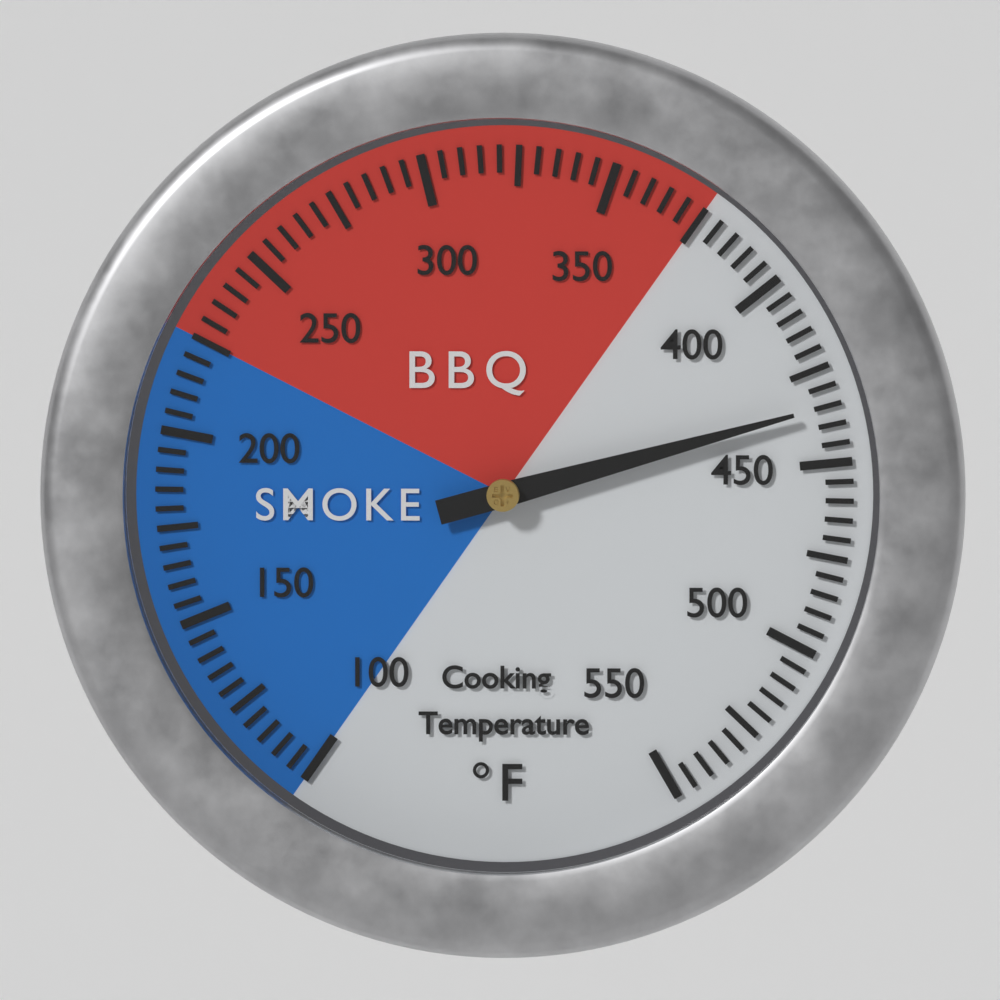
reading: 435 °F
